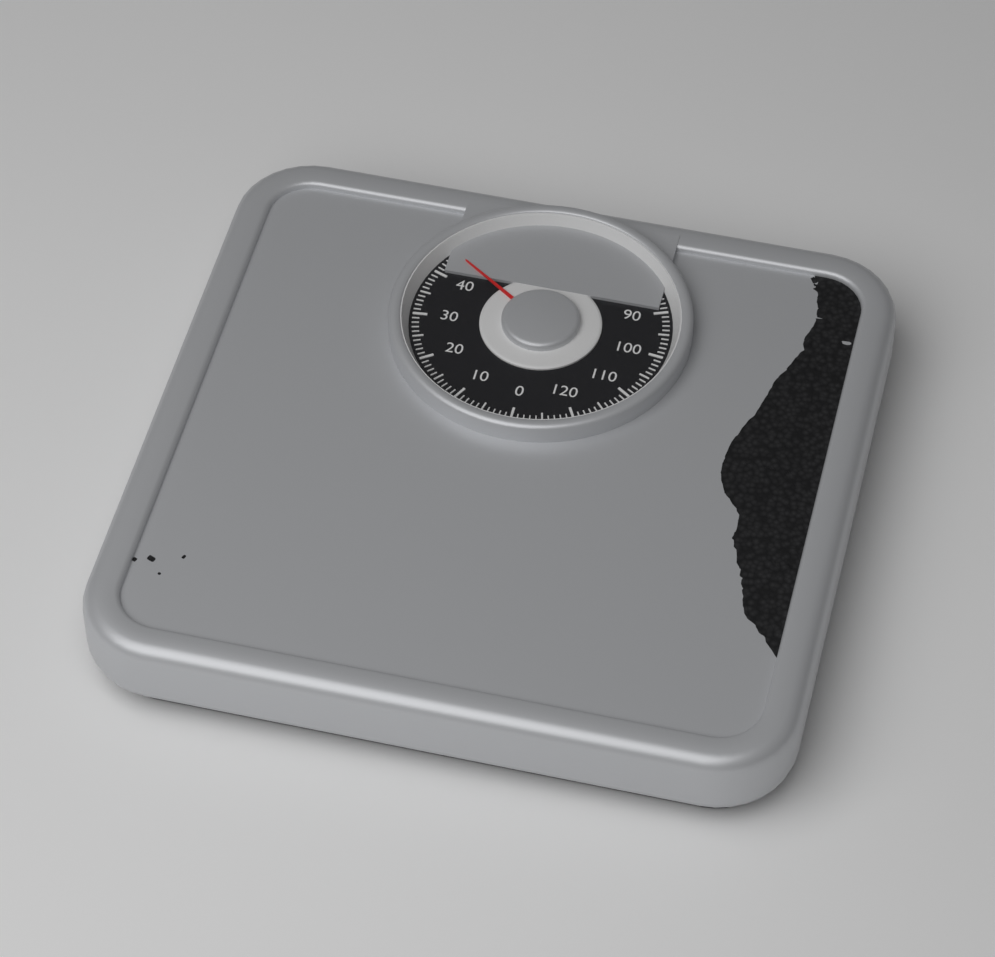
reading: 45 kg
